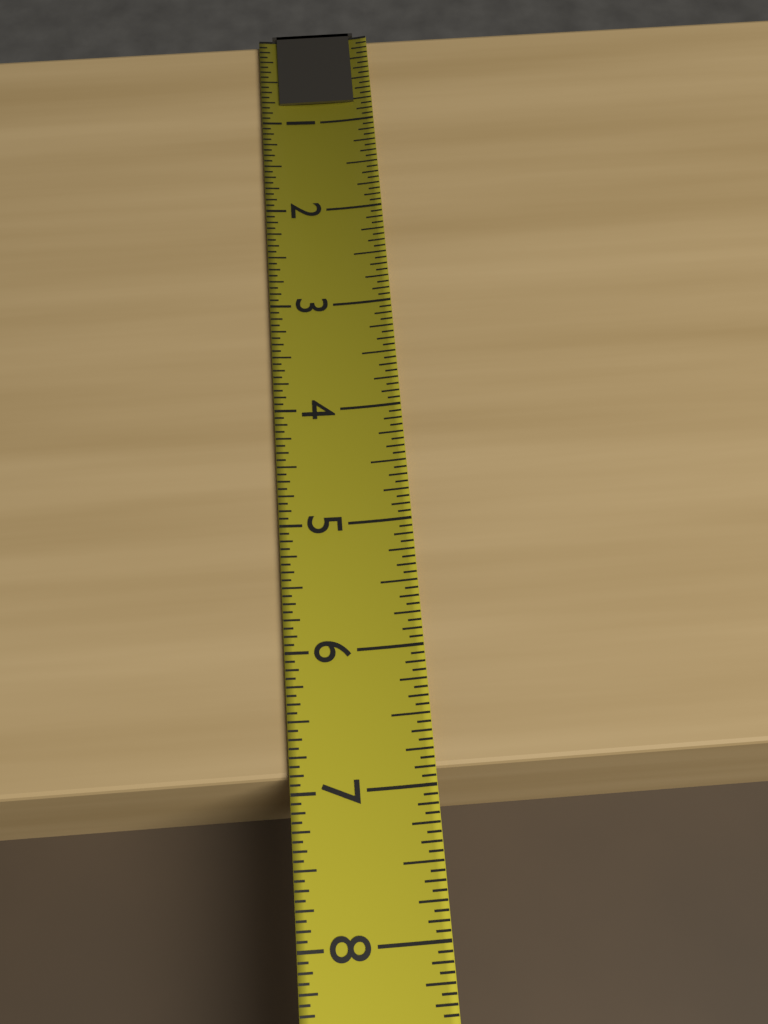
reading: 6.8750 (no unit)
